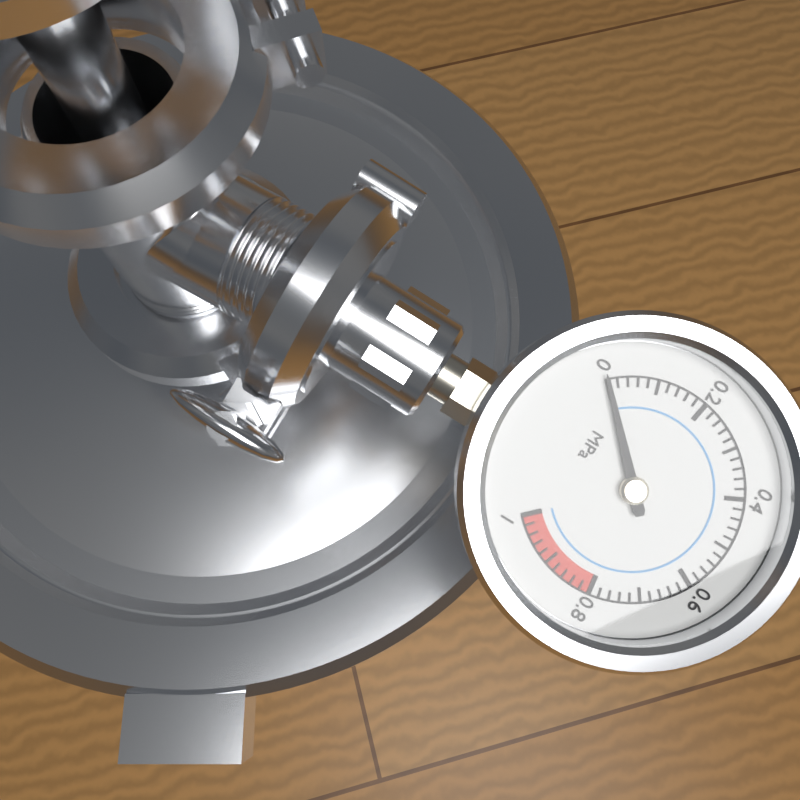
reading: 0.00 MPa
